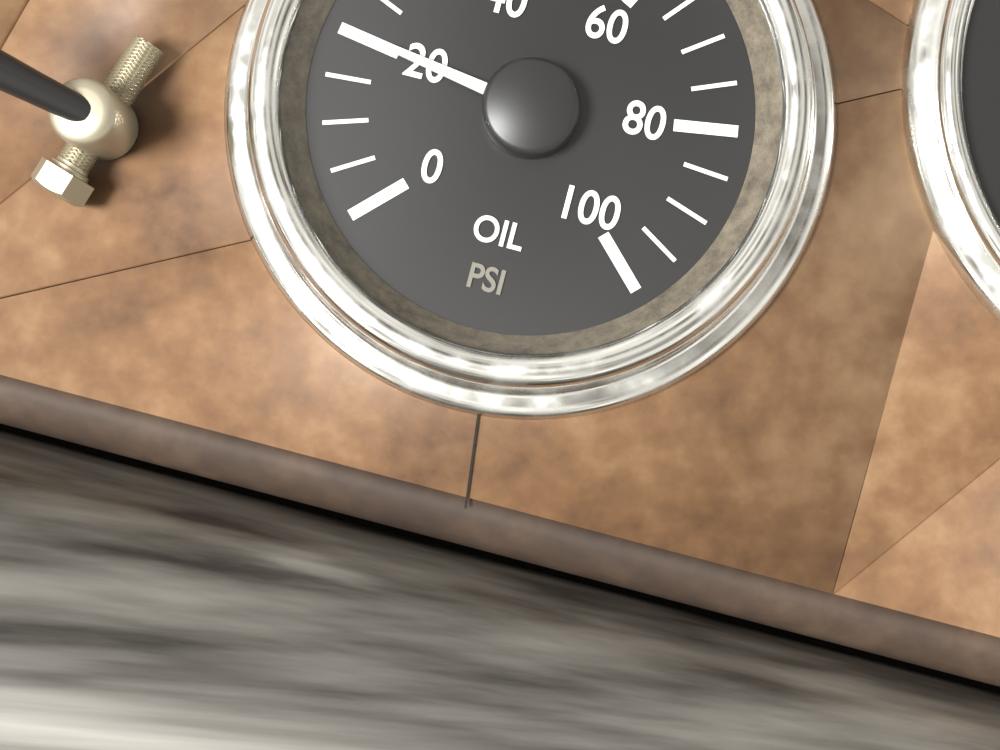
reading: 20 psi
